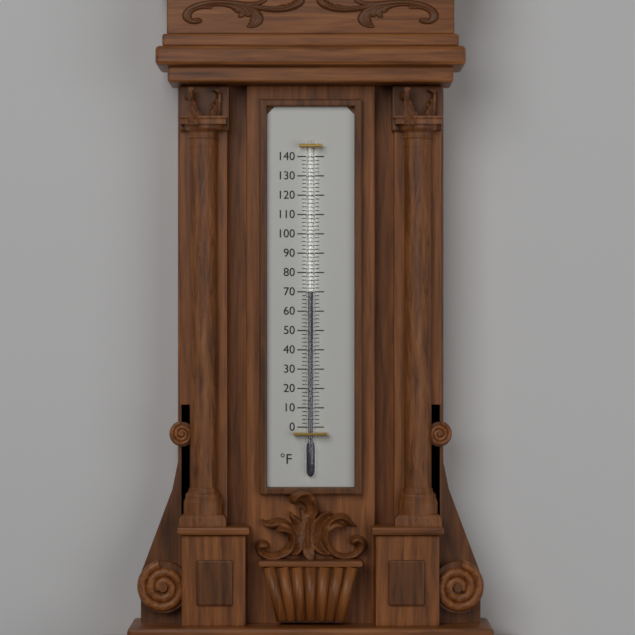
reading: 70 °F
